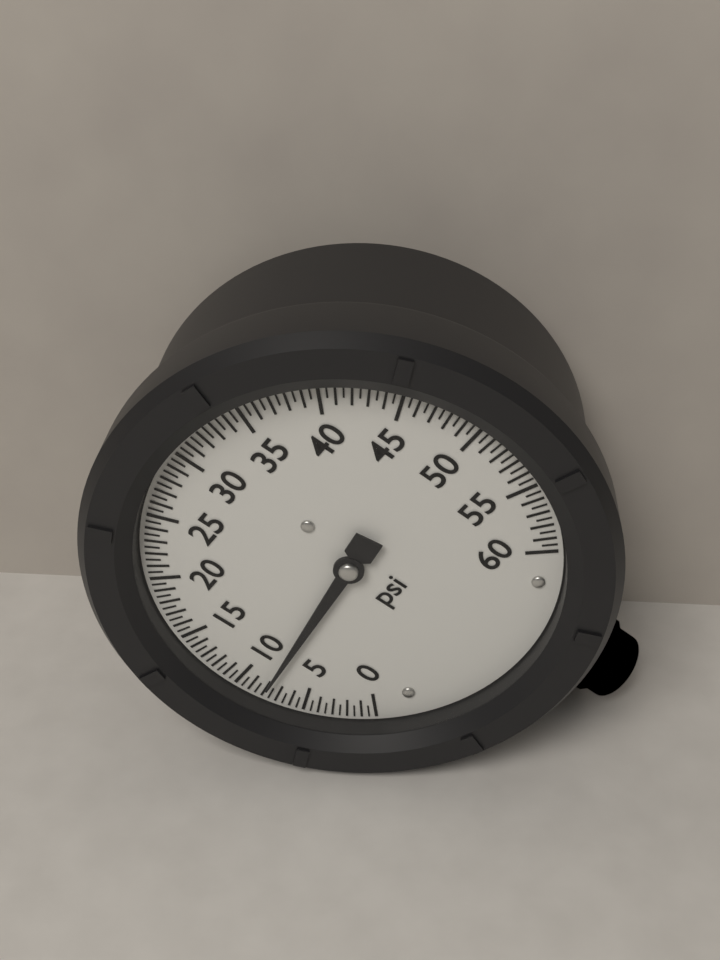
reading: 8.0 psi
